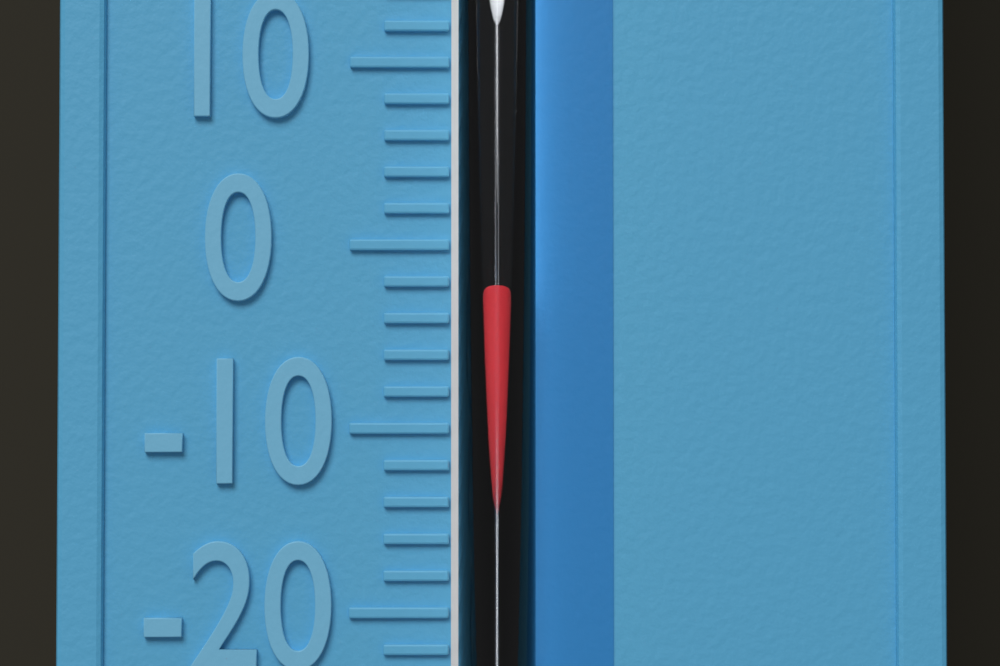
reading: -2 °F
